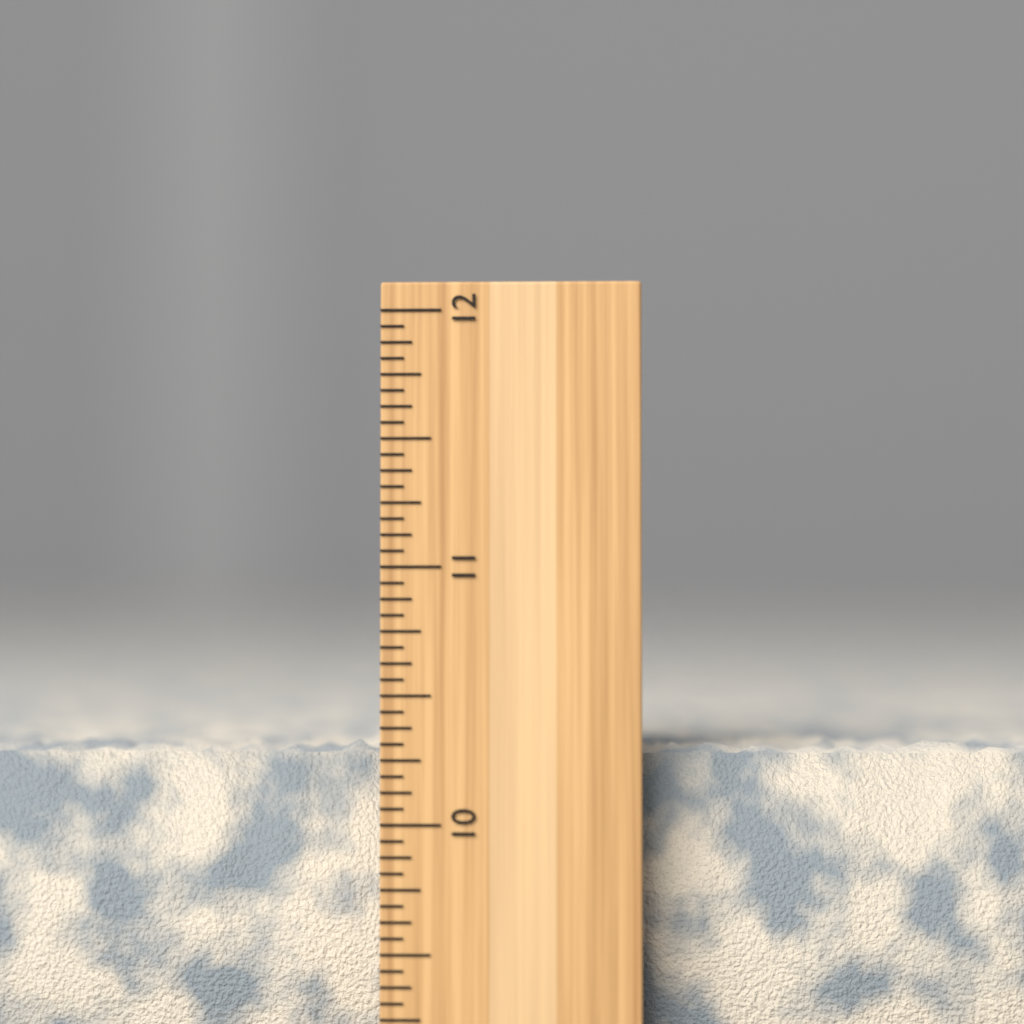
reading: 10.3125 inch
